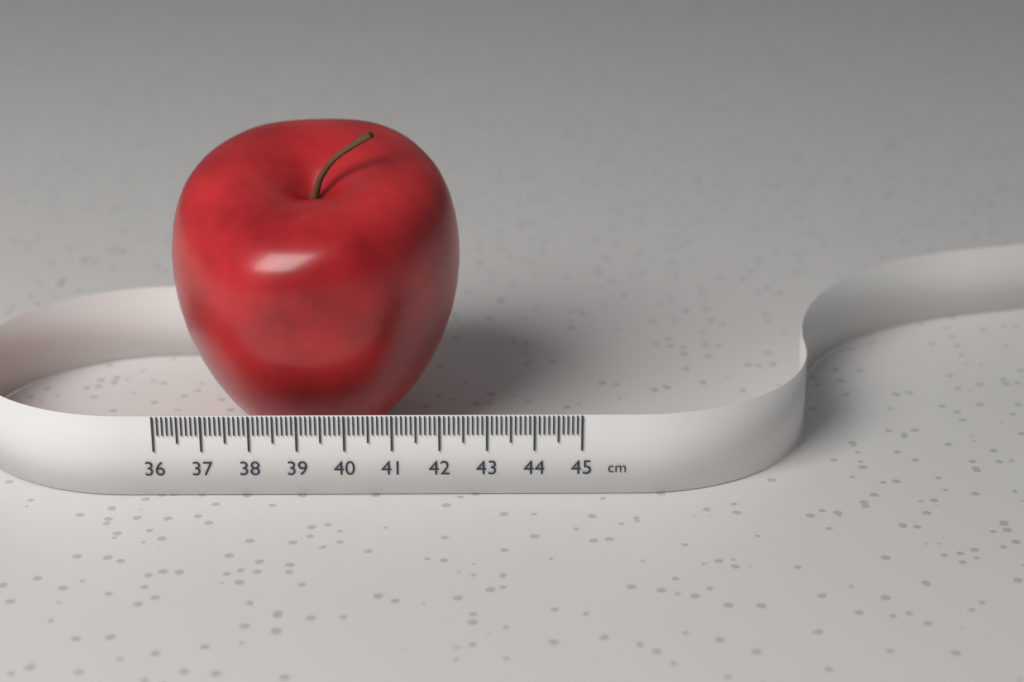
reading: 42.4 cm
